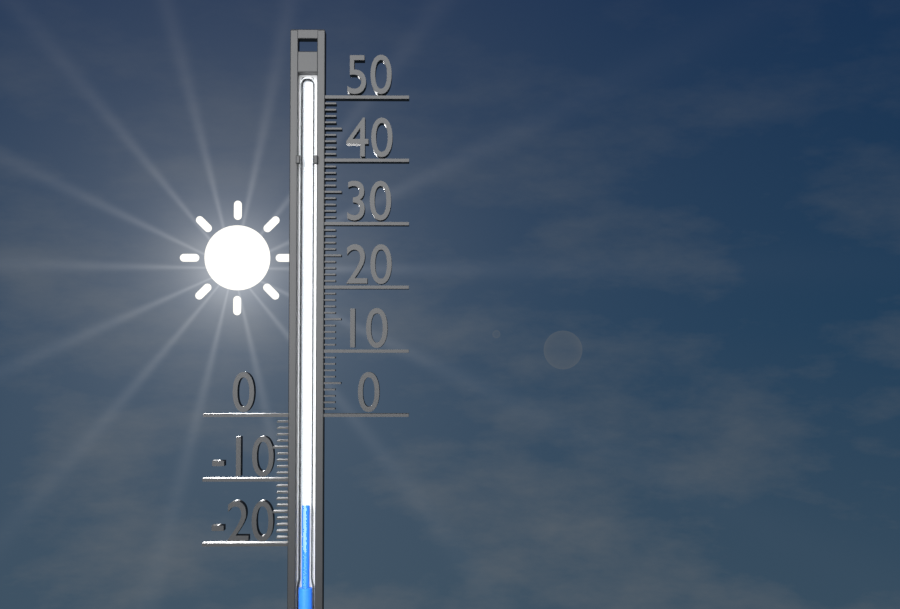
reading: -14 (no unit)
